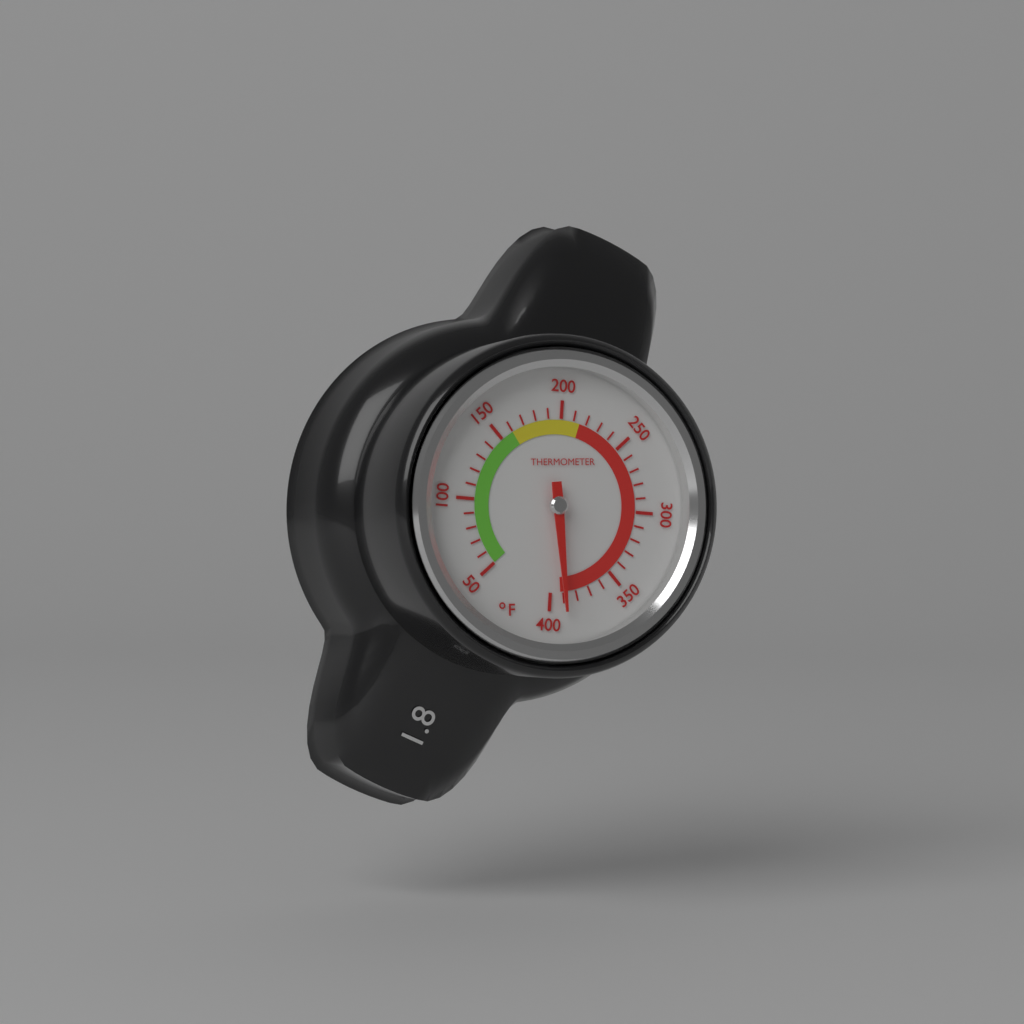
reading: 390 °F
